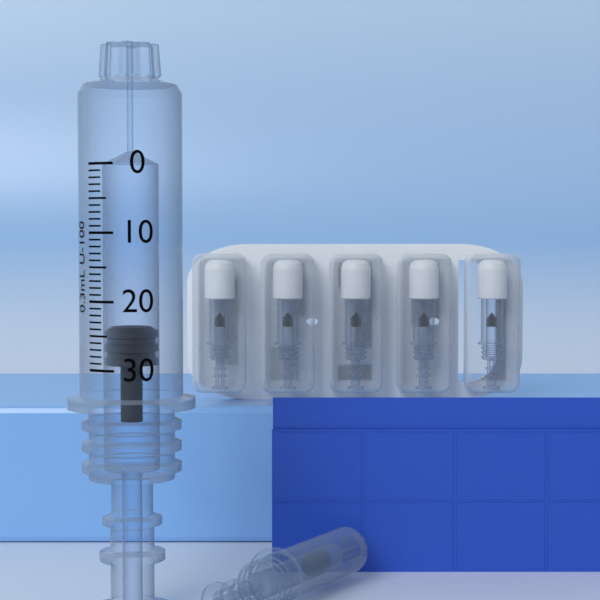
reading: 24 units
